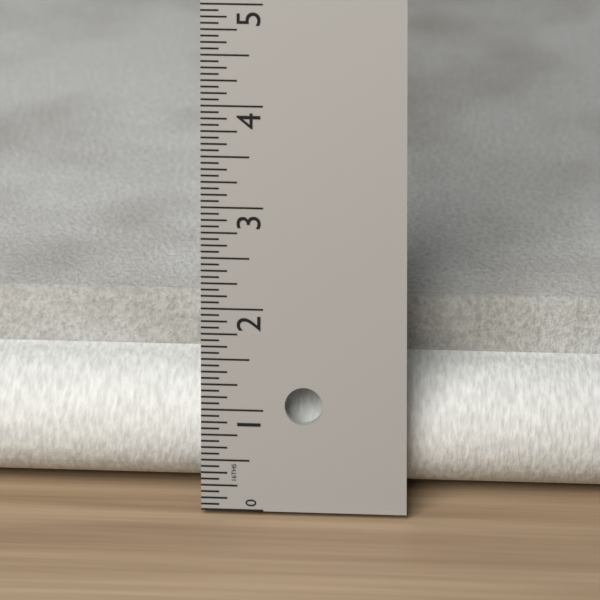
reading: 1.6250 in
